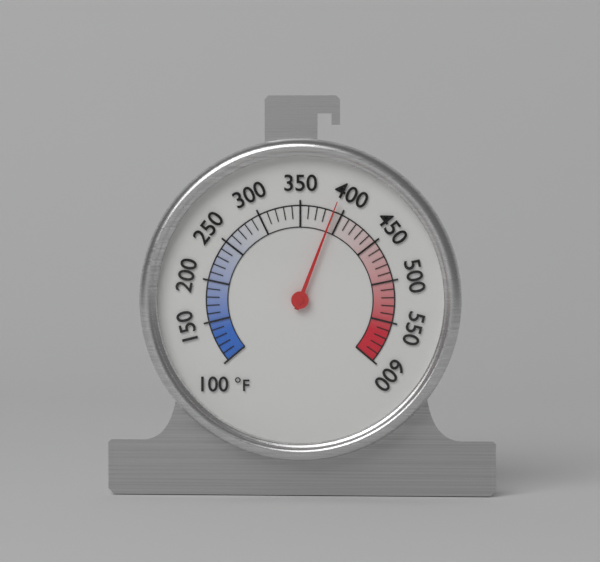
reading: 390 °F
